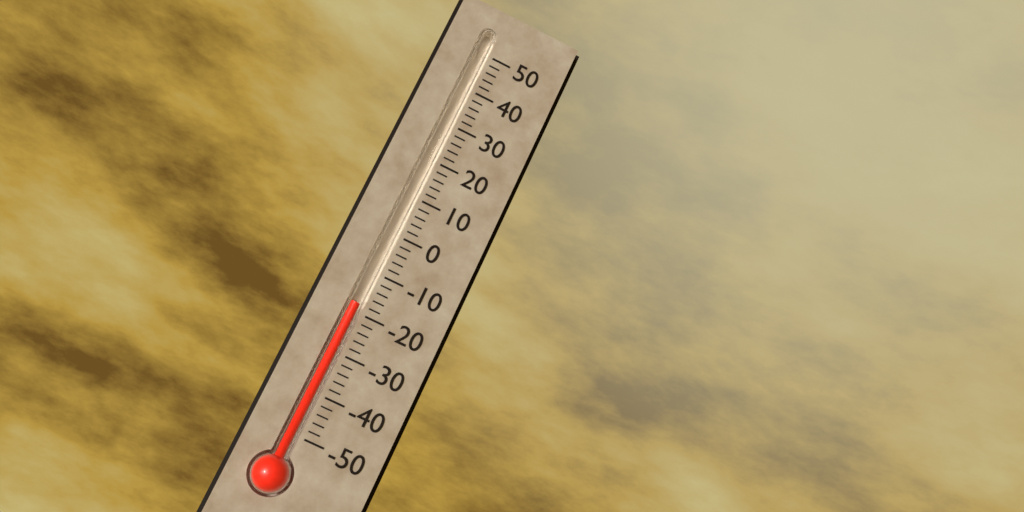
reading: -18 (no unit)
